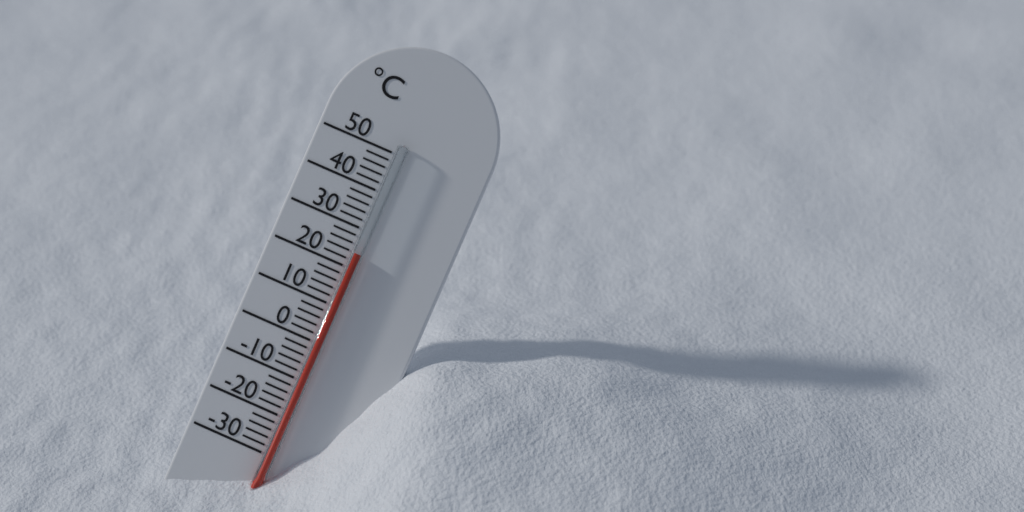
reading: 24 °C
